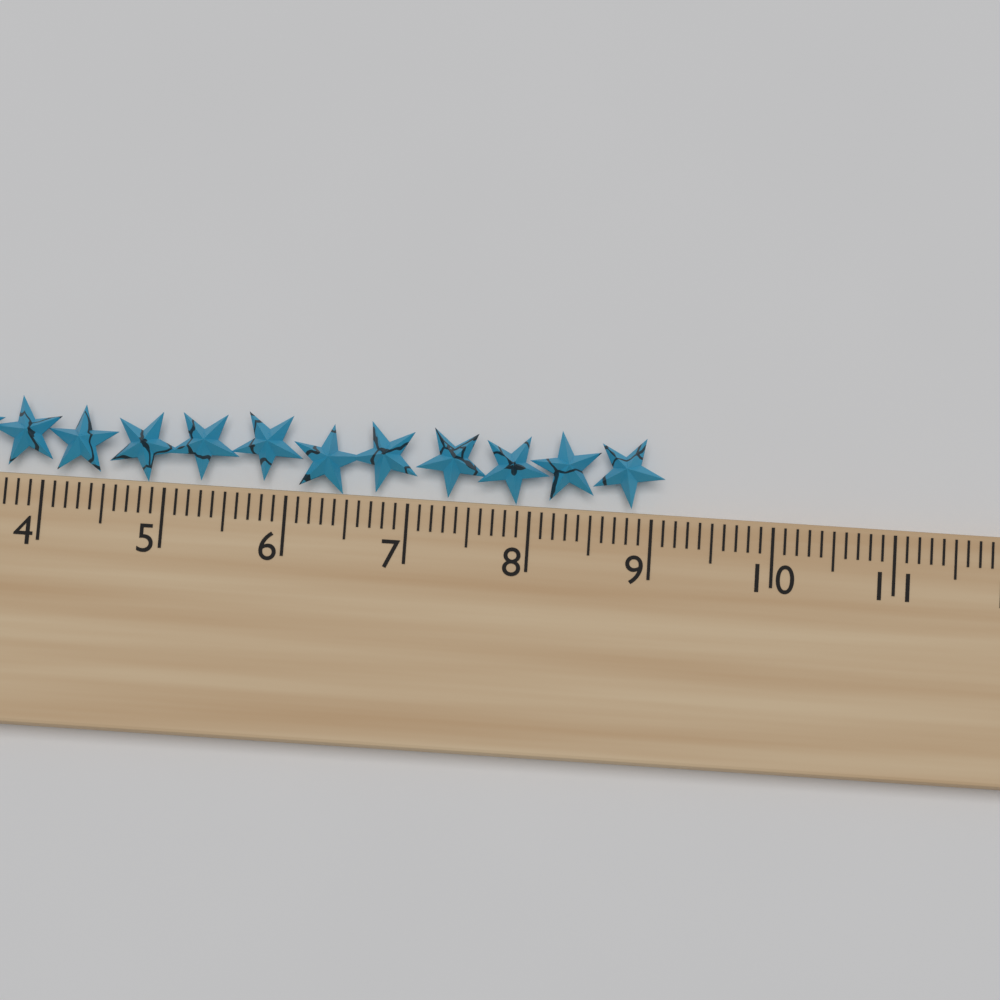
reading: 9.1 cm
